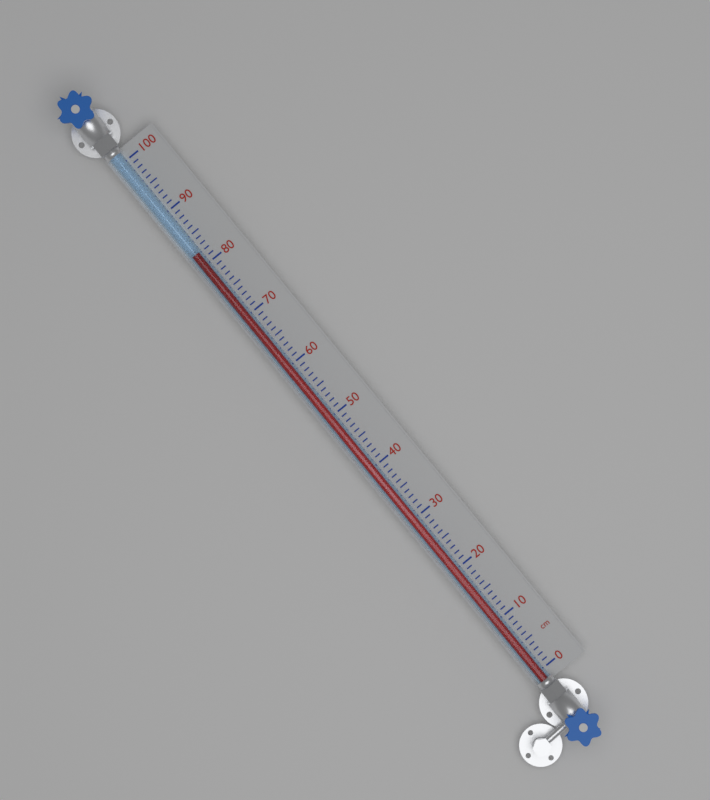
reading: 82 cm
